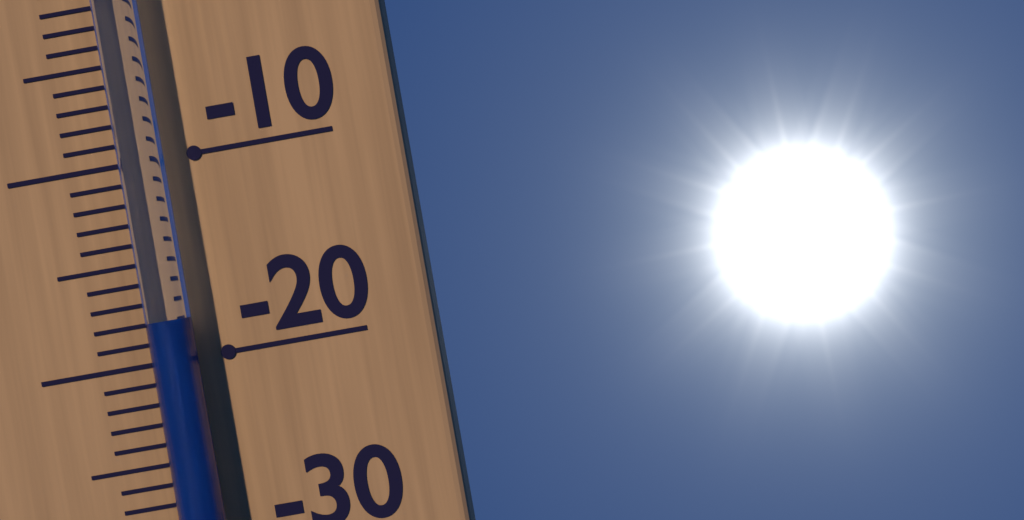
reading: -18 °C
